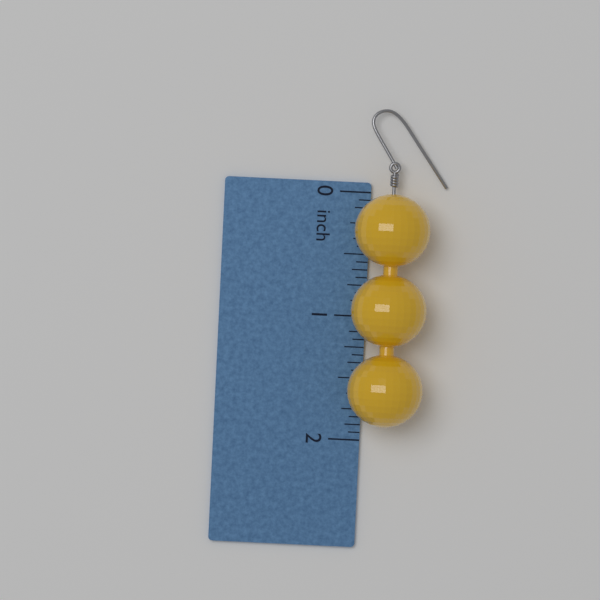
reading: 1.8750 inch
